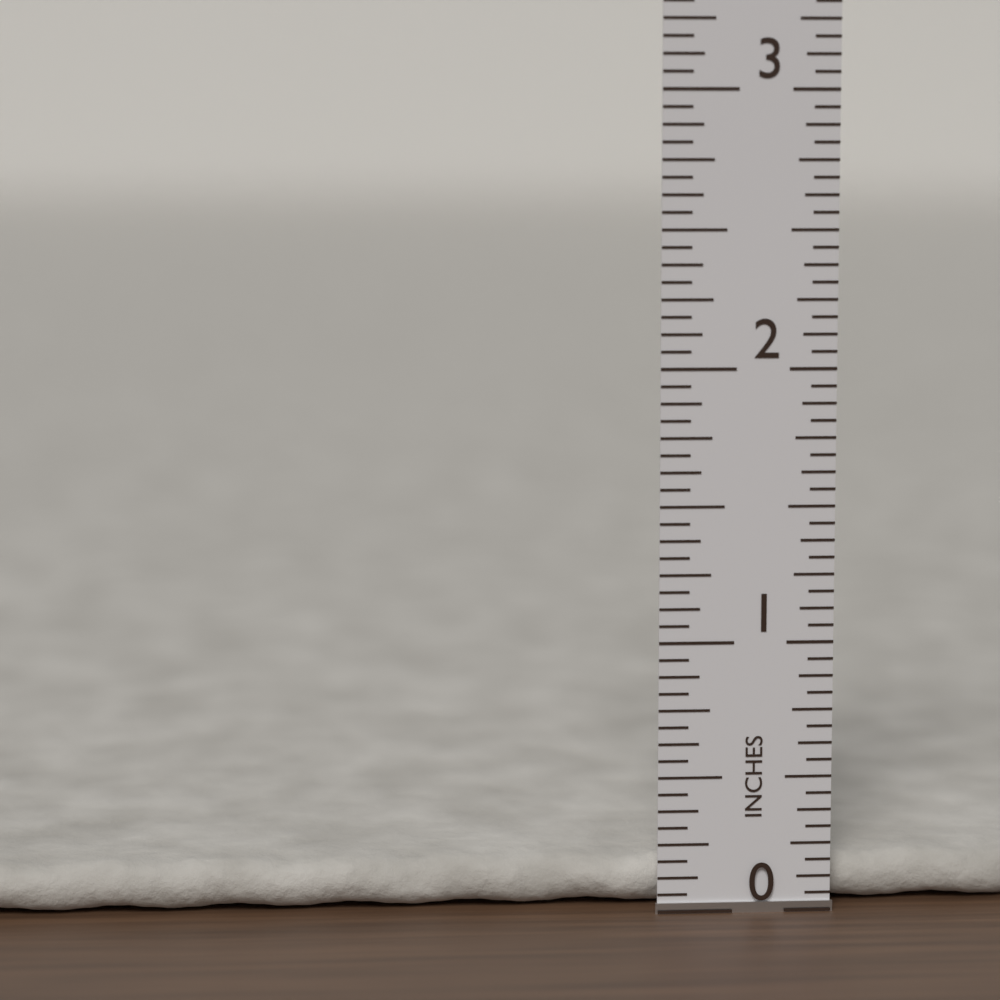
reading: 0.1875 in
